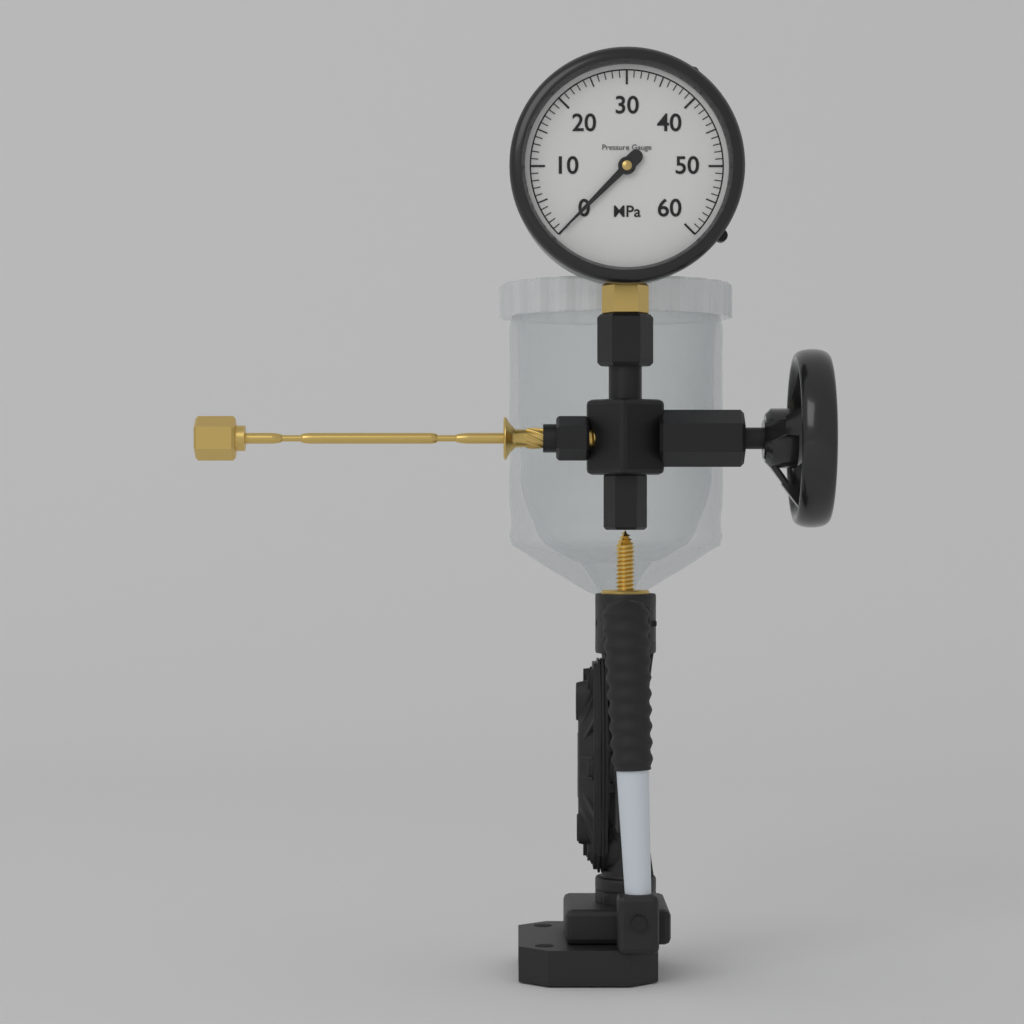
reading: 0 MPa
